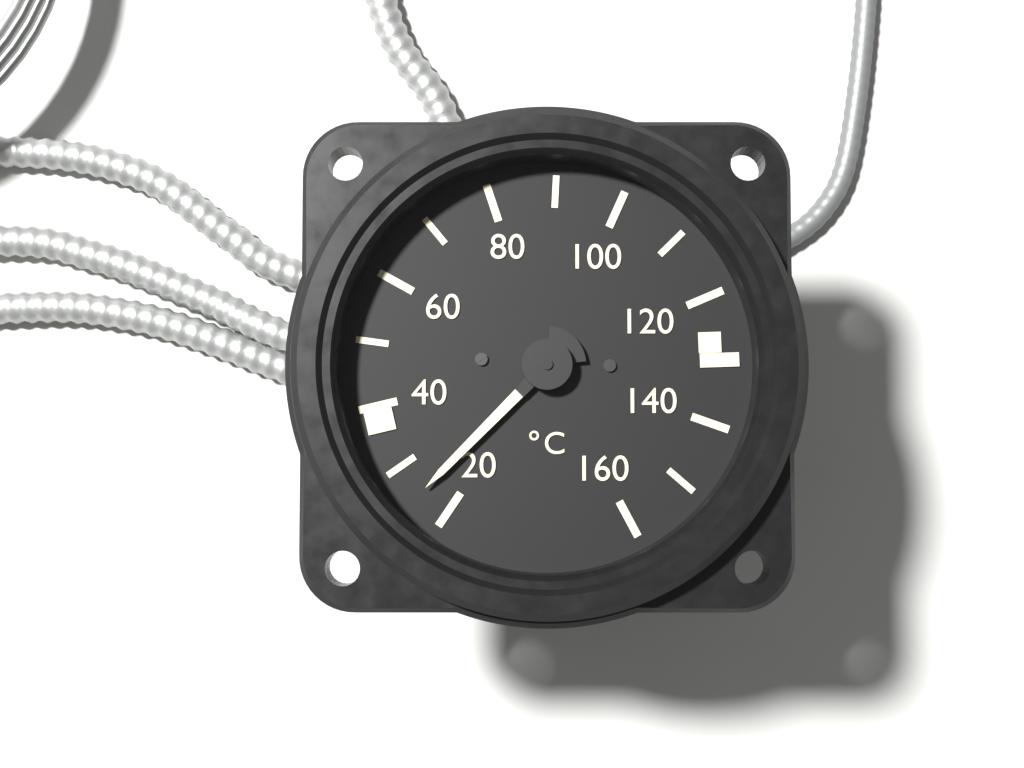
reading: 25 °C
